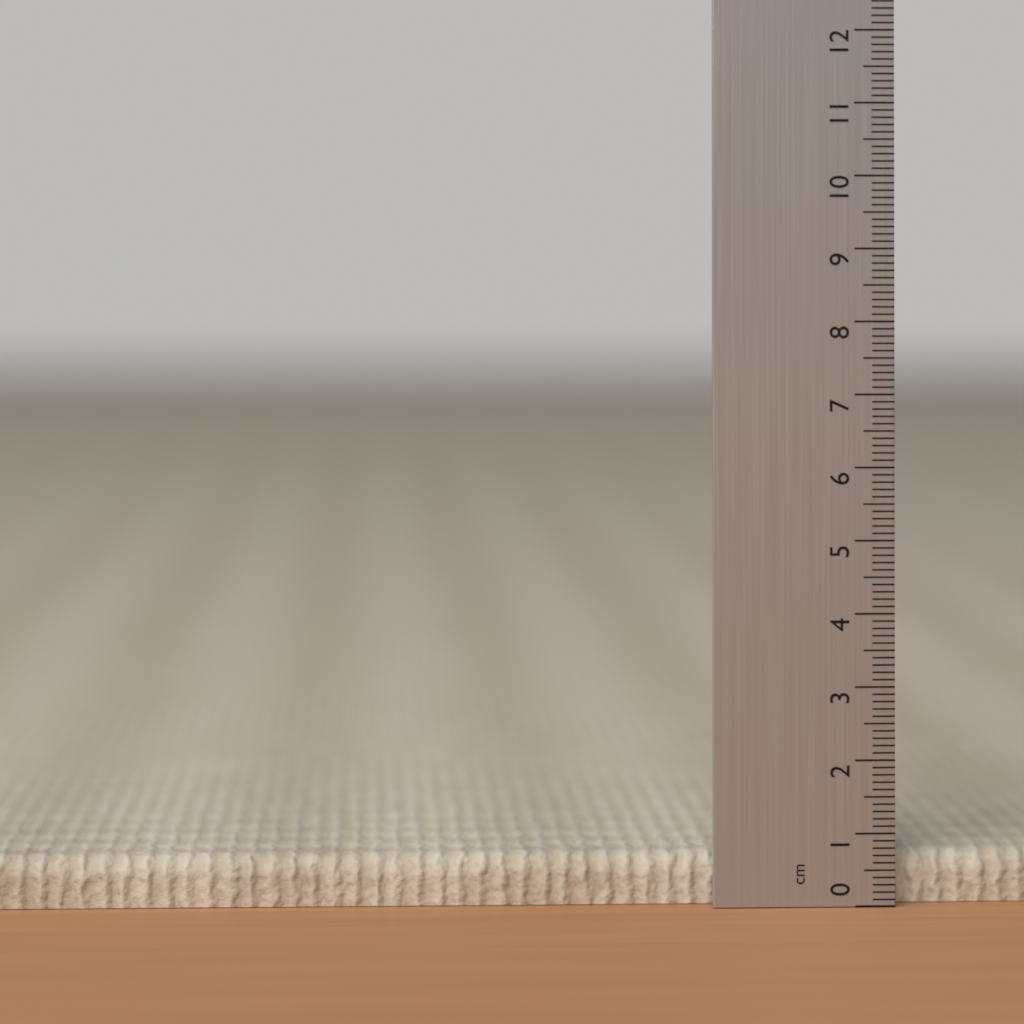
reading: 0.7 cm
